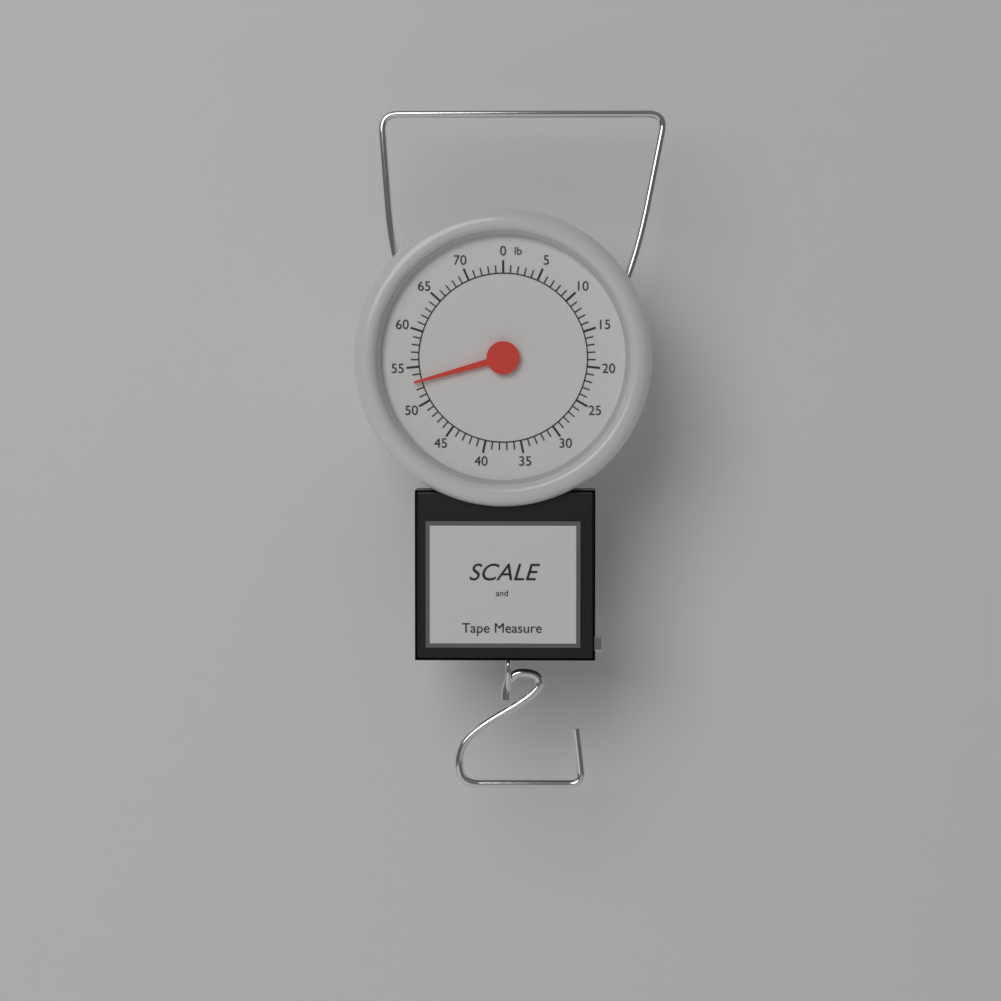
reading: 53 lb
